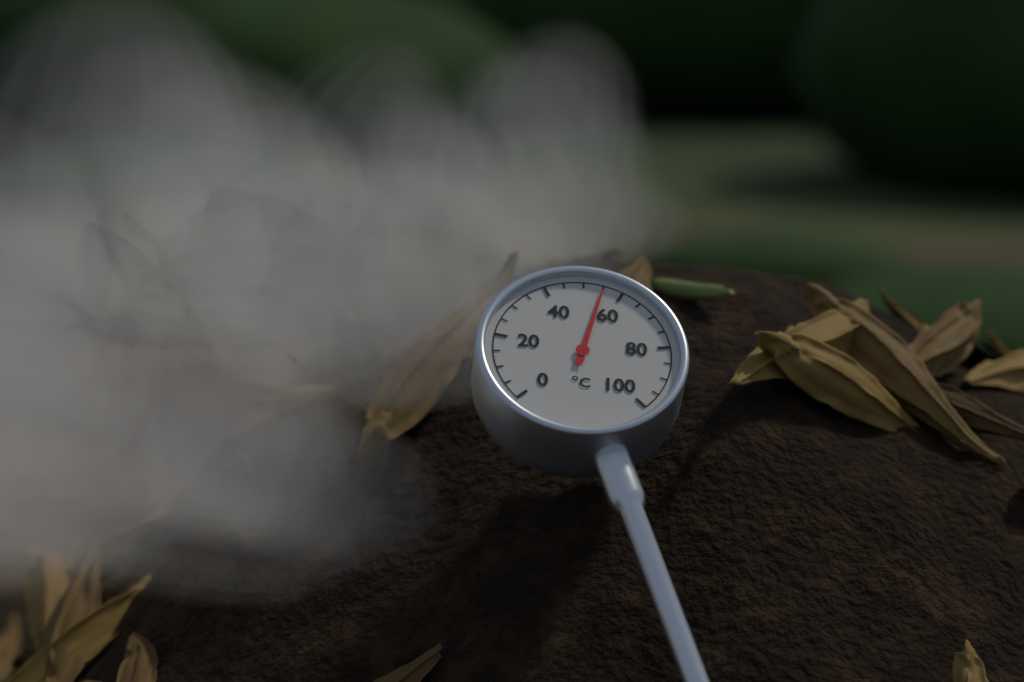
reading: 55 °C
